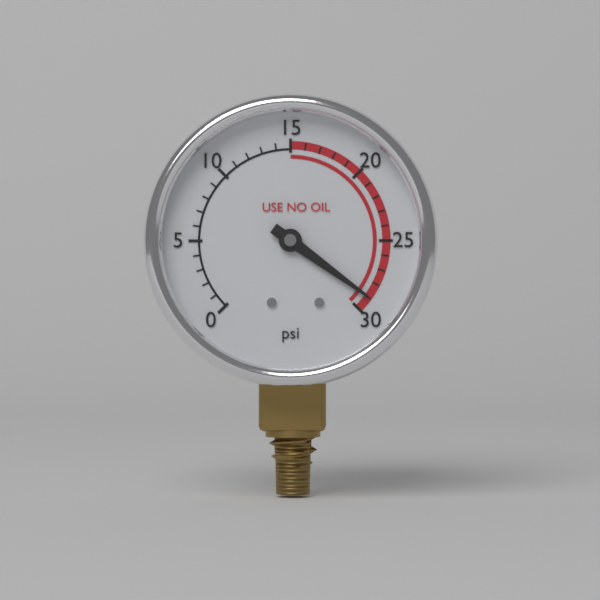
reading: 29 psi
